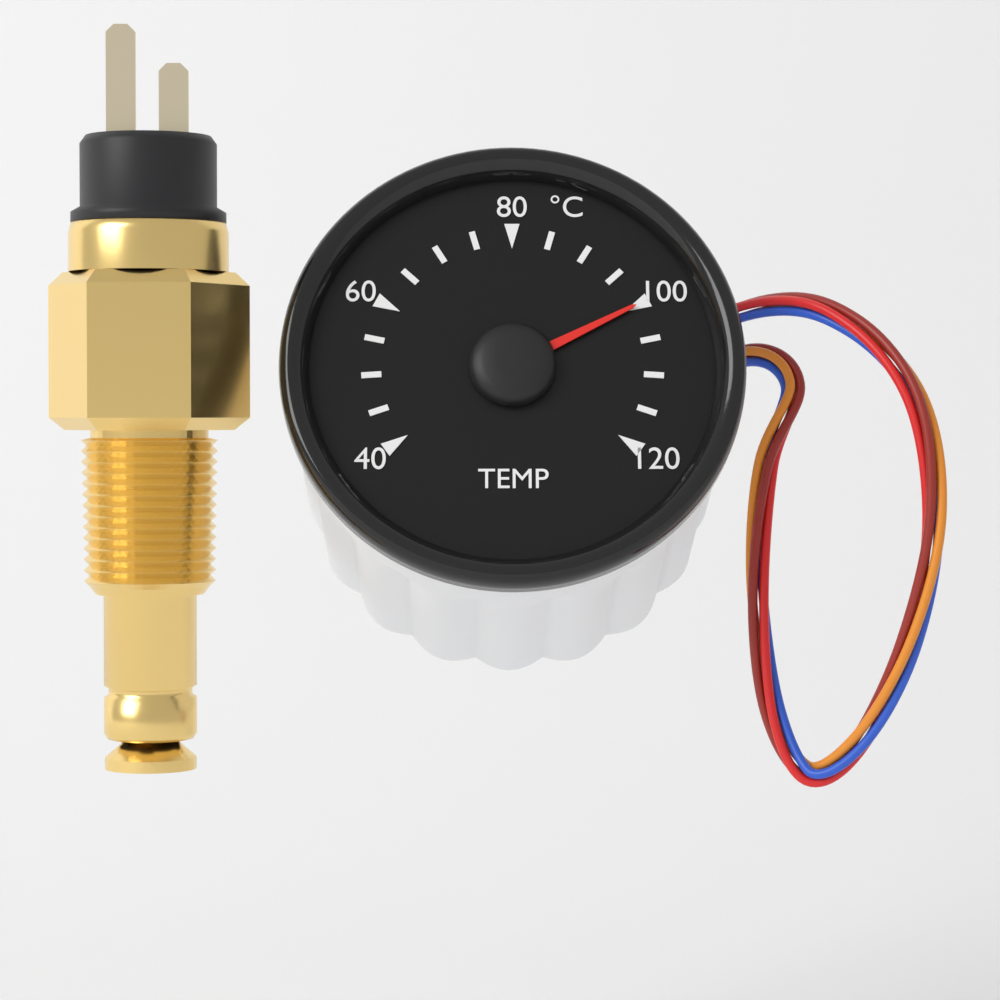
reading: 100 °C
